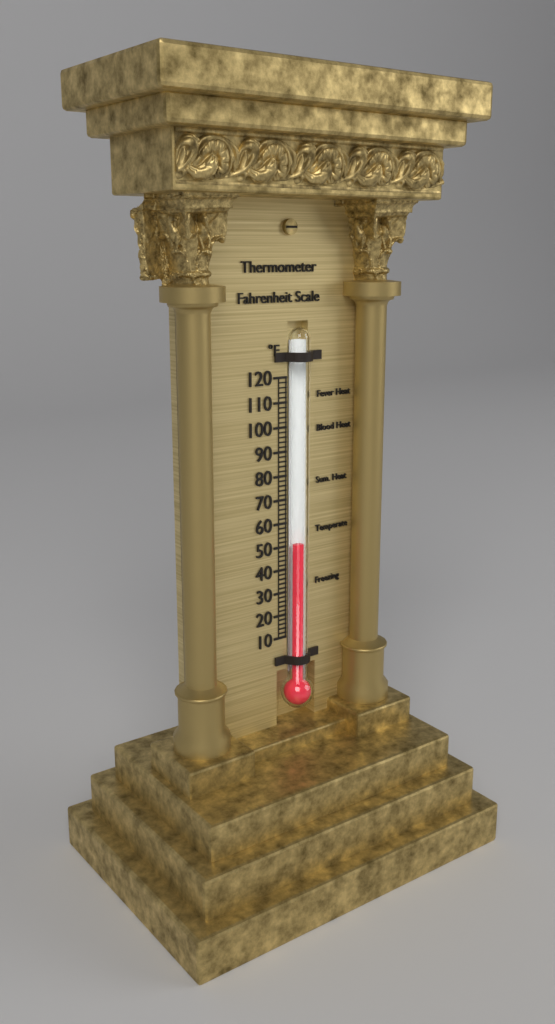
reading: 50 °F
